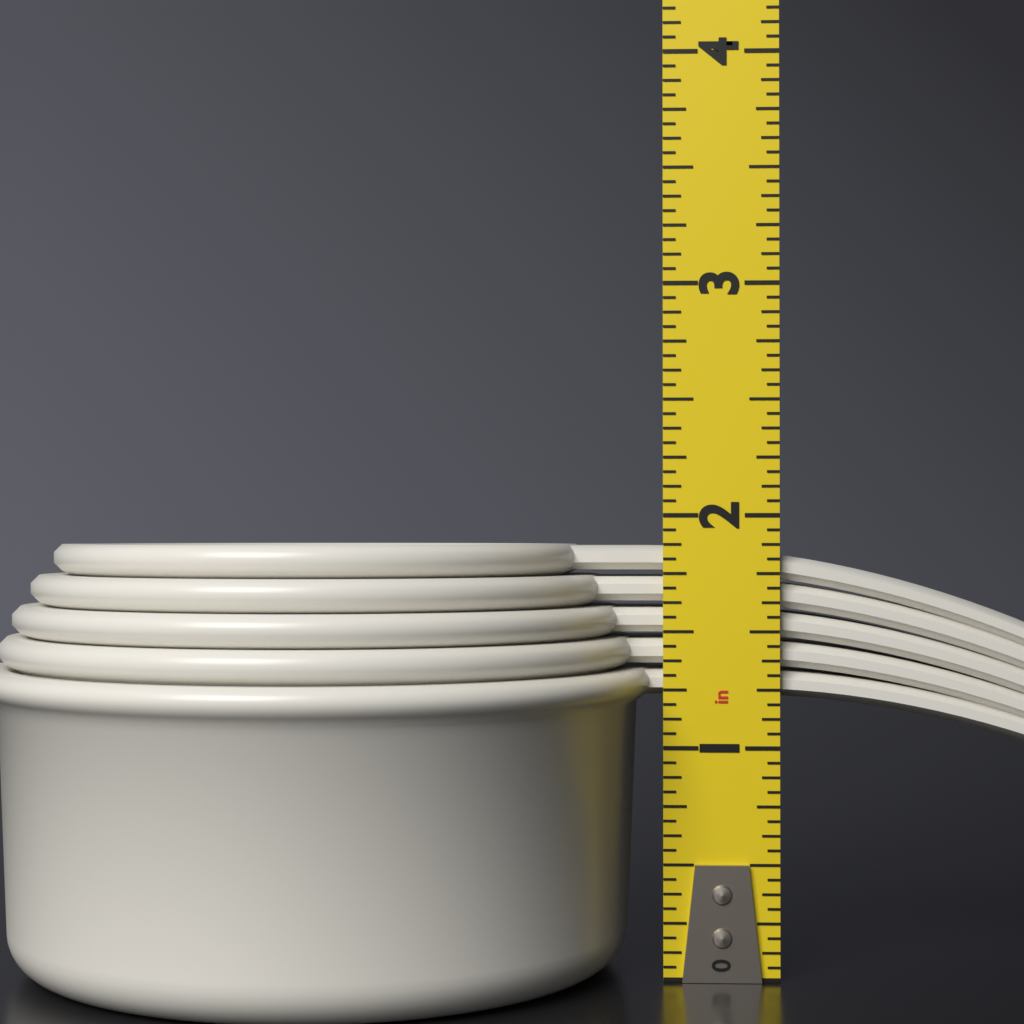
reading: 1.8750 in
